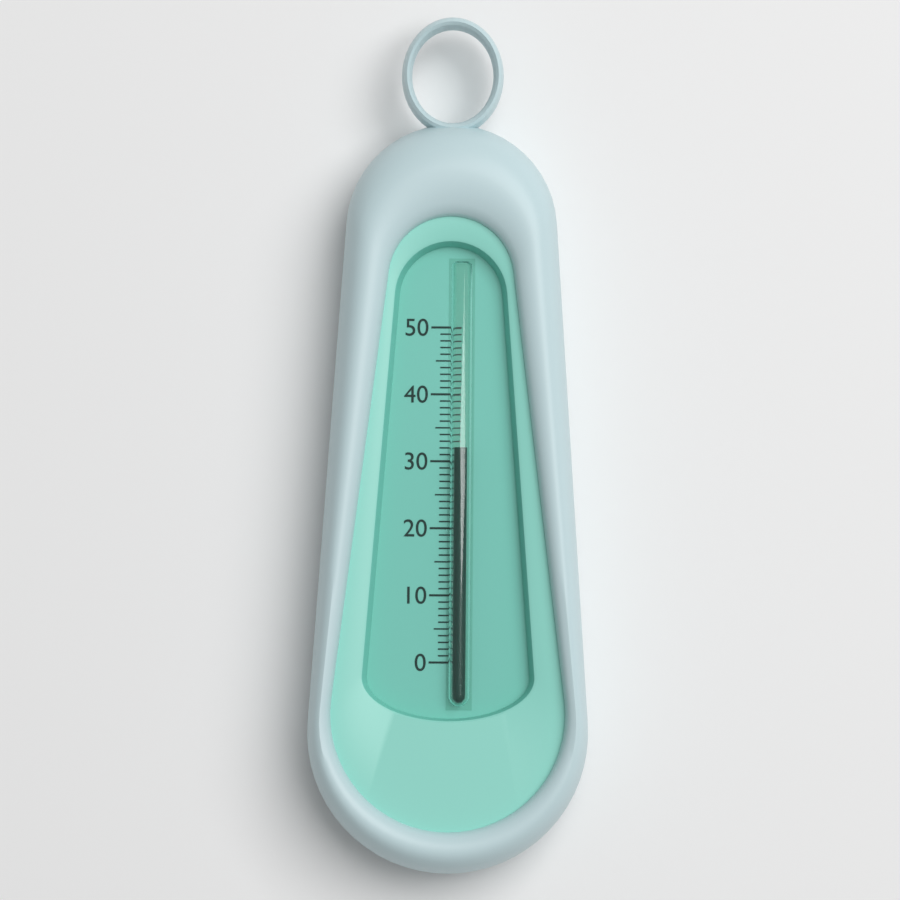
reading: 32 (no unit)
